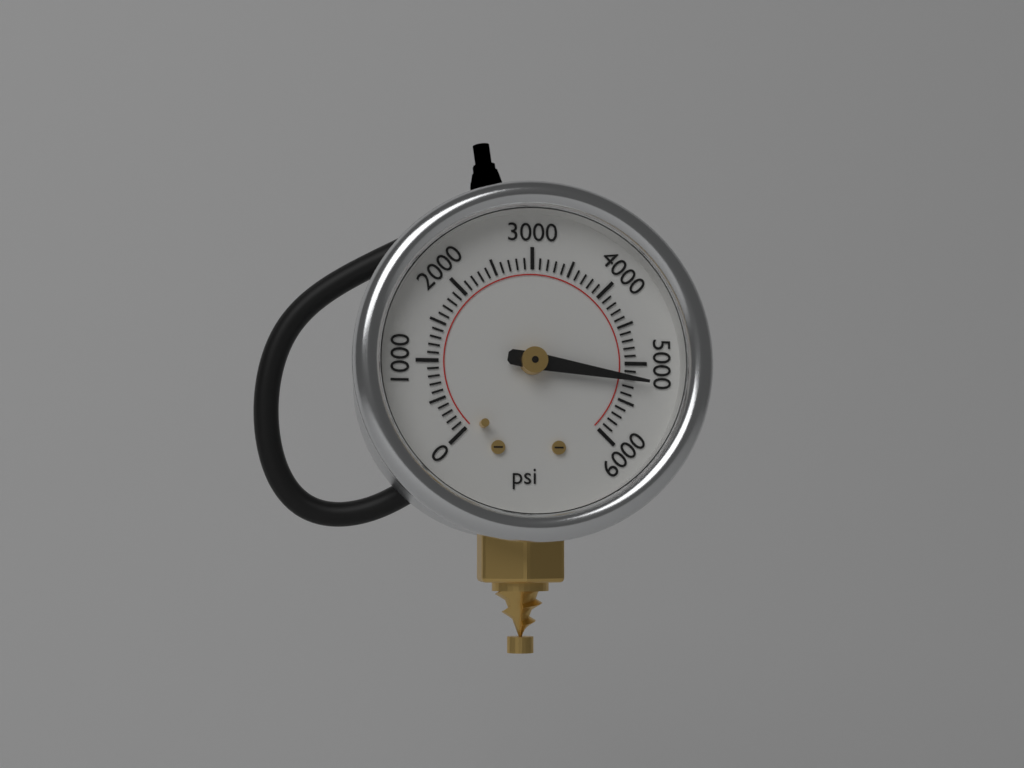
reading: 5200 psi
